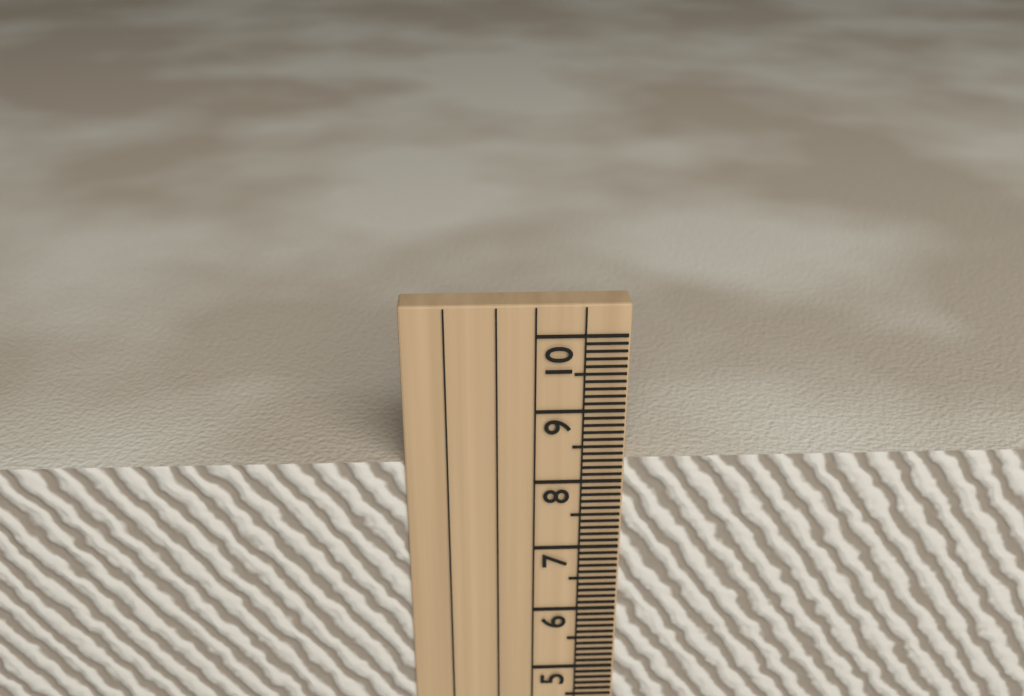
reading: 8.3 cm
